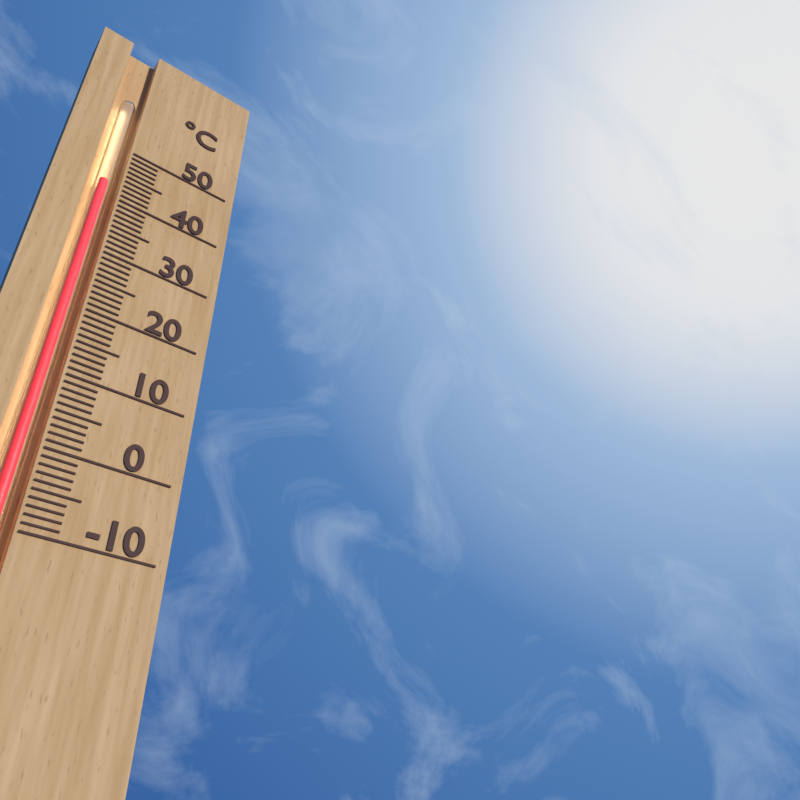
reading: 43 °C
